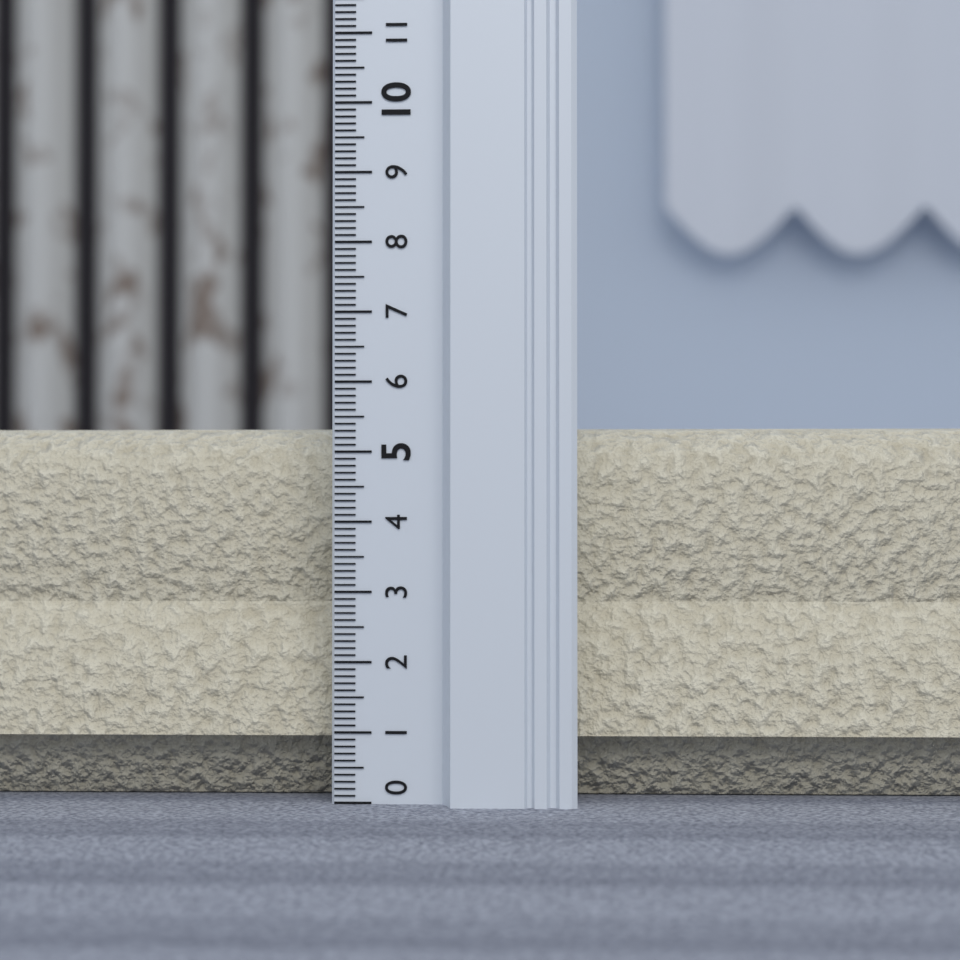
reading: 5.4 (no unit)
